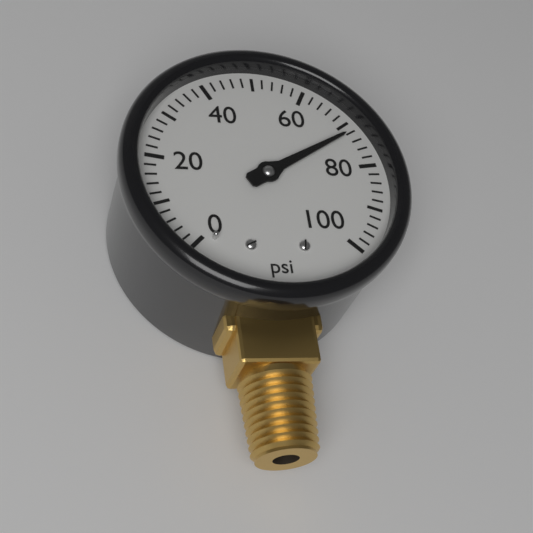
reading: 72 psi
